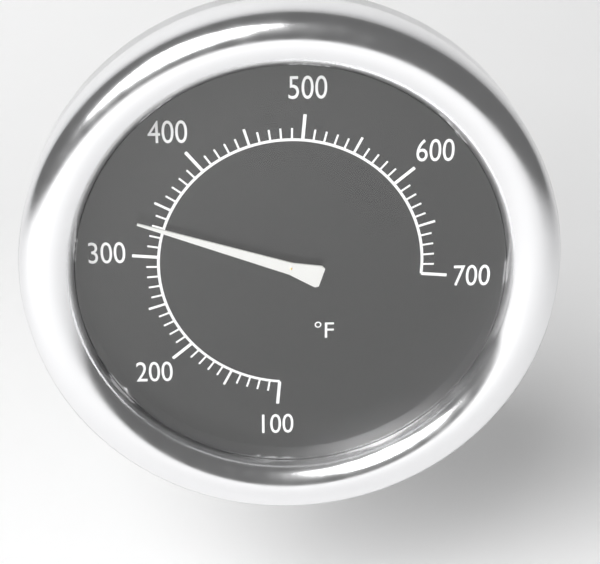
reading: 330 °F
